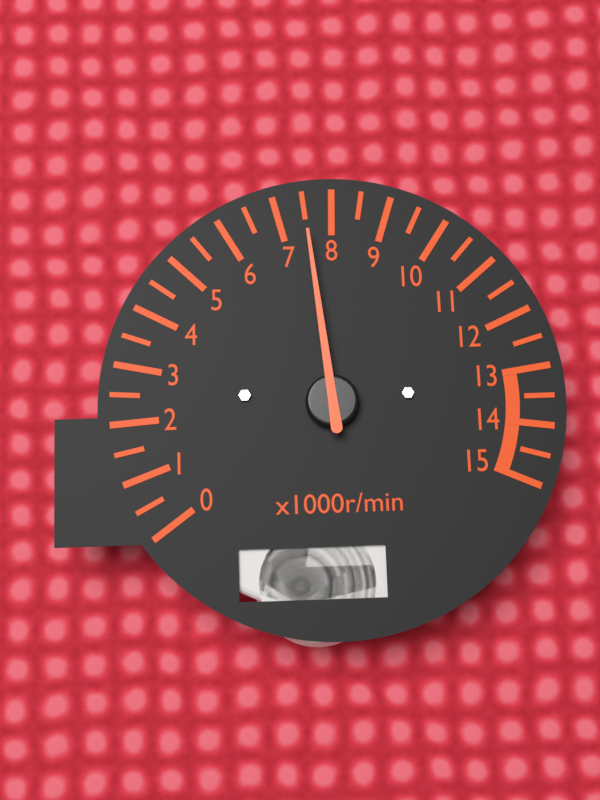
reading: 7.5 x1000r/min
